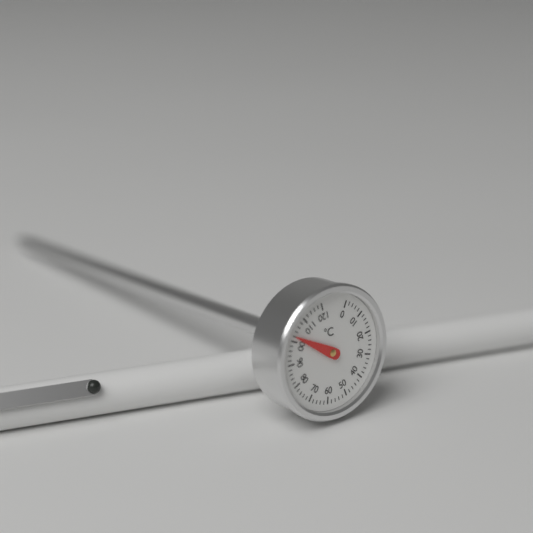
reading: 102 °C
